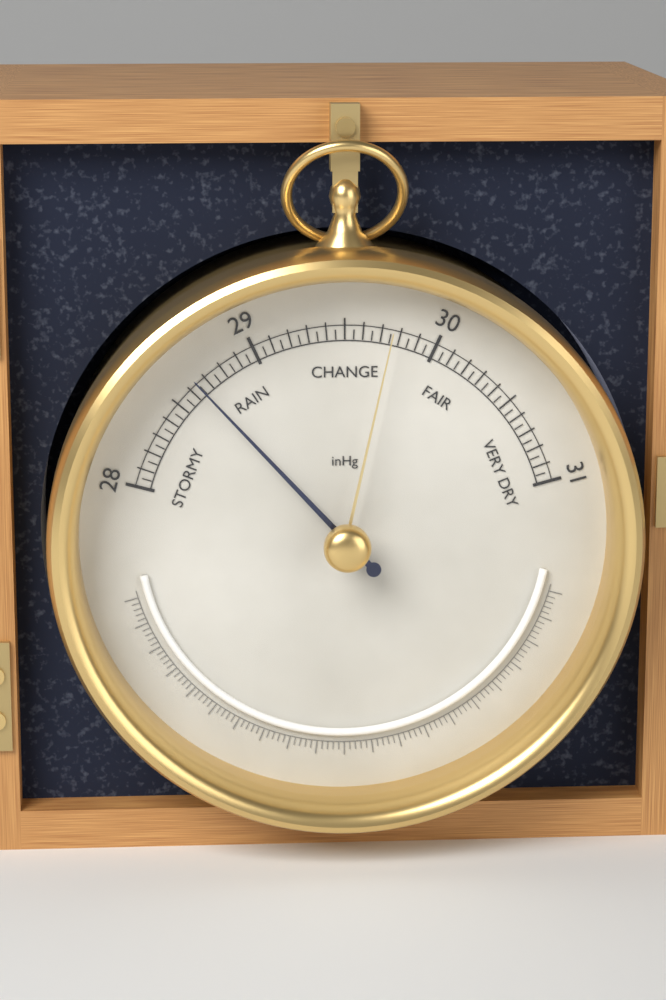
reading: 28.65 inHg
